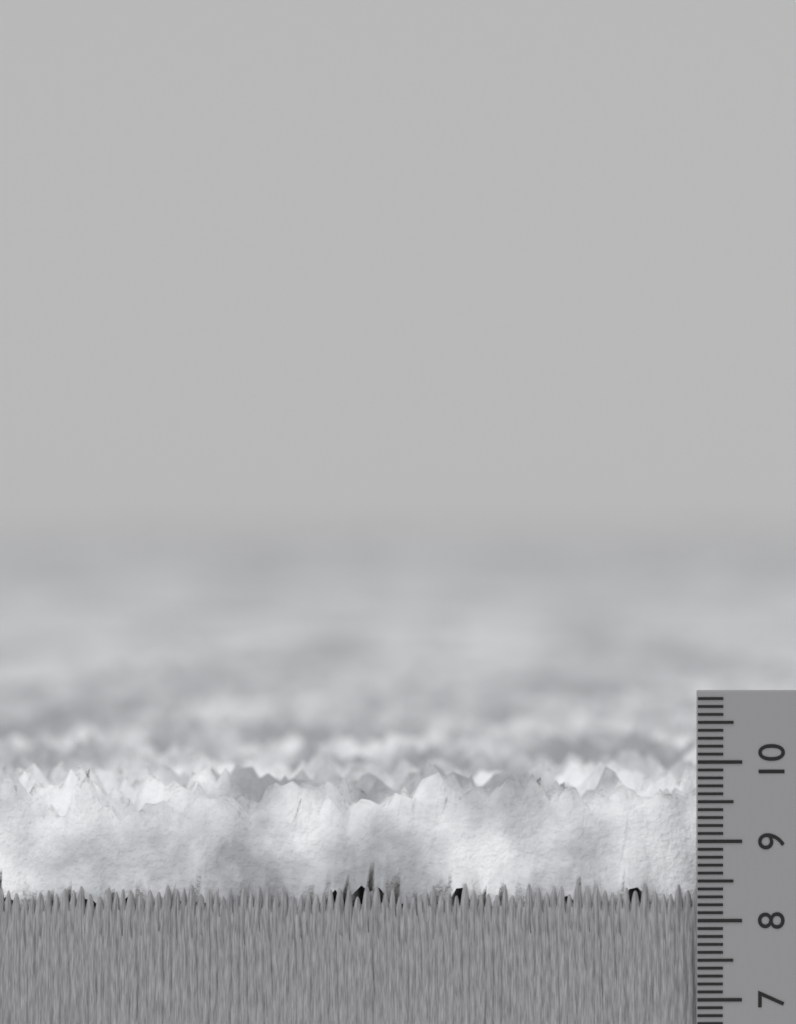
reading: 9.9 cm
